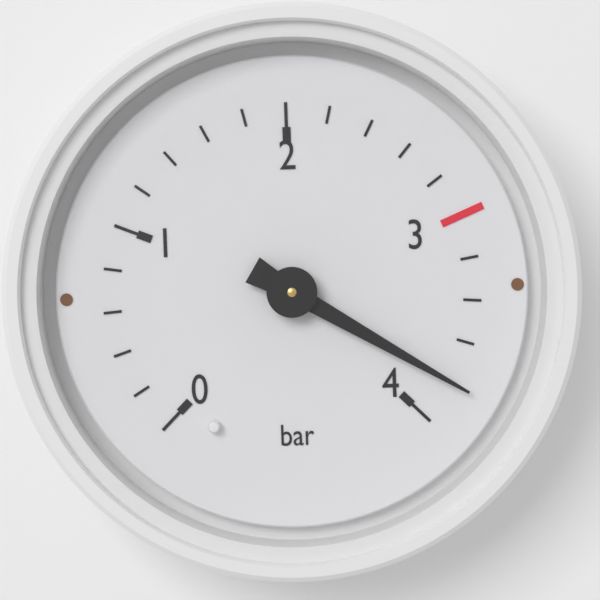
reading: 3.8 bar
